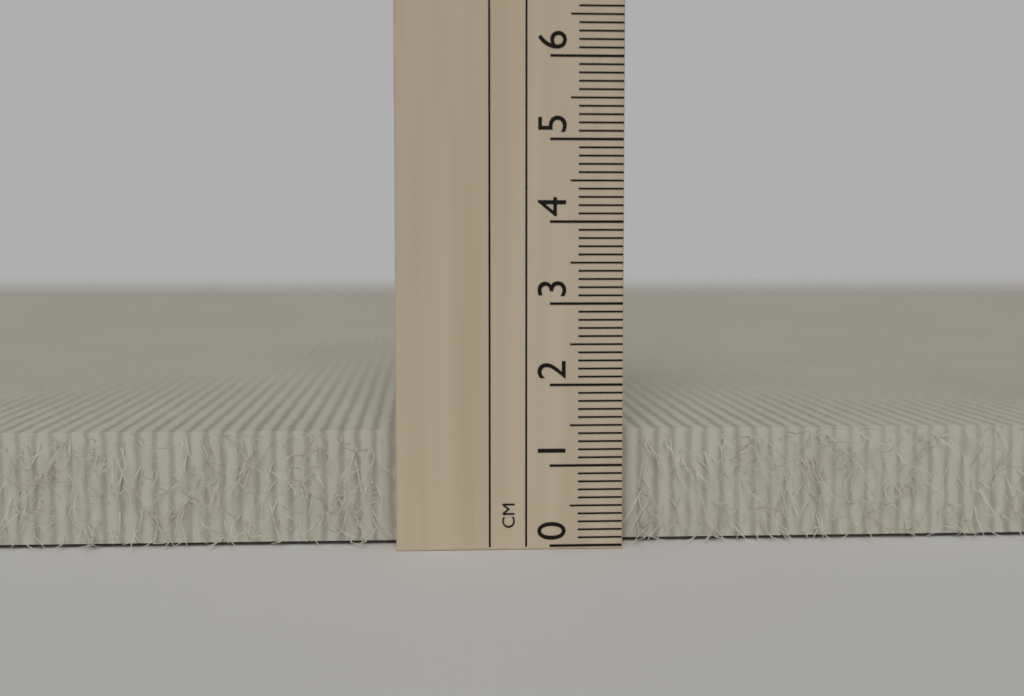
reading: 1.4 cm
